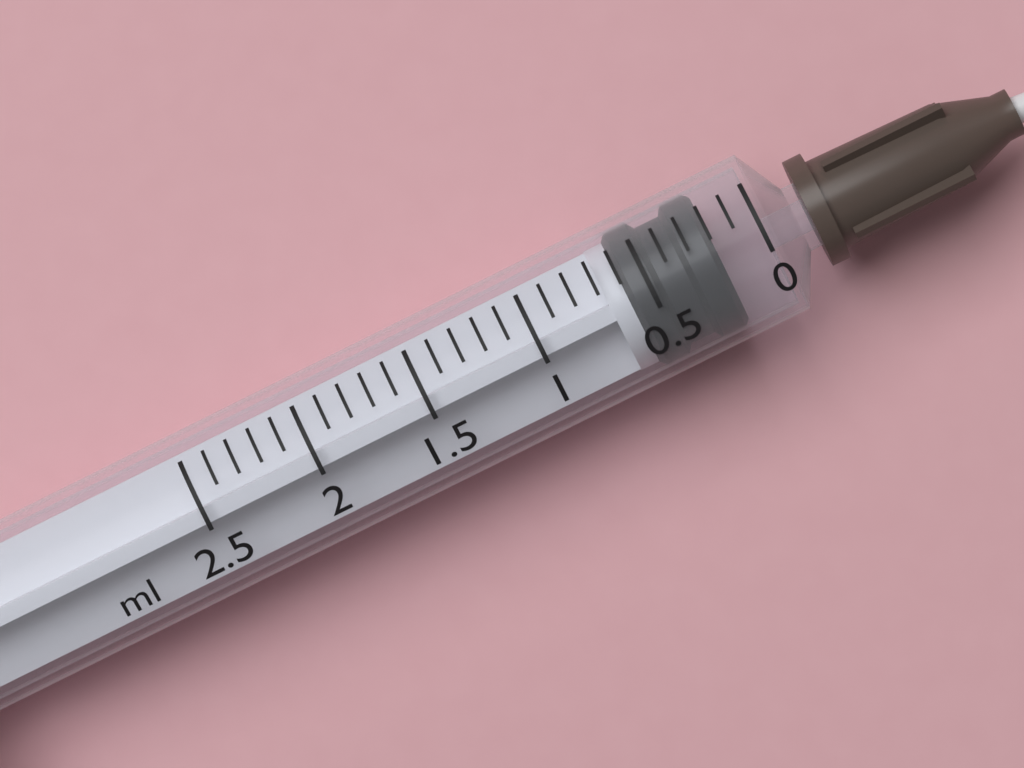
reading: 0.2 ml
